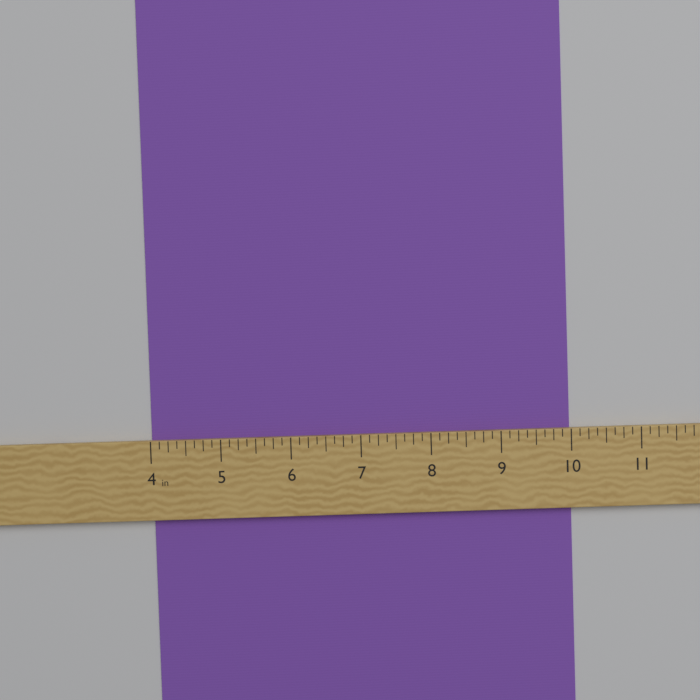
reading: 10.000 in
